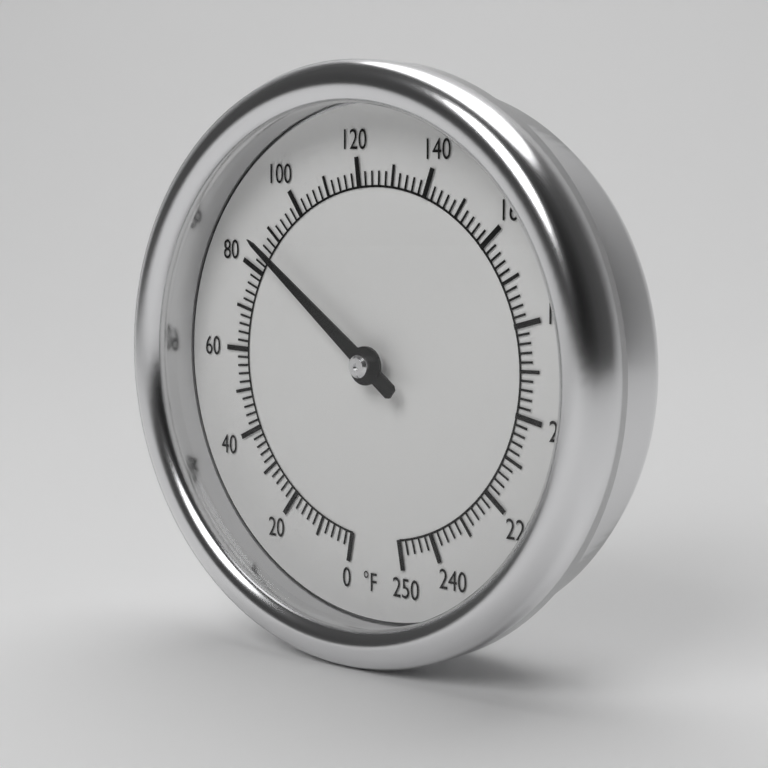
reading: 86 °F
